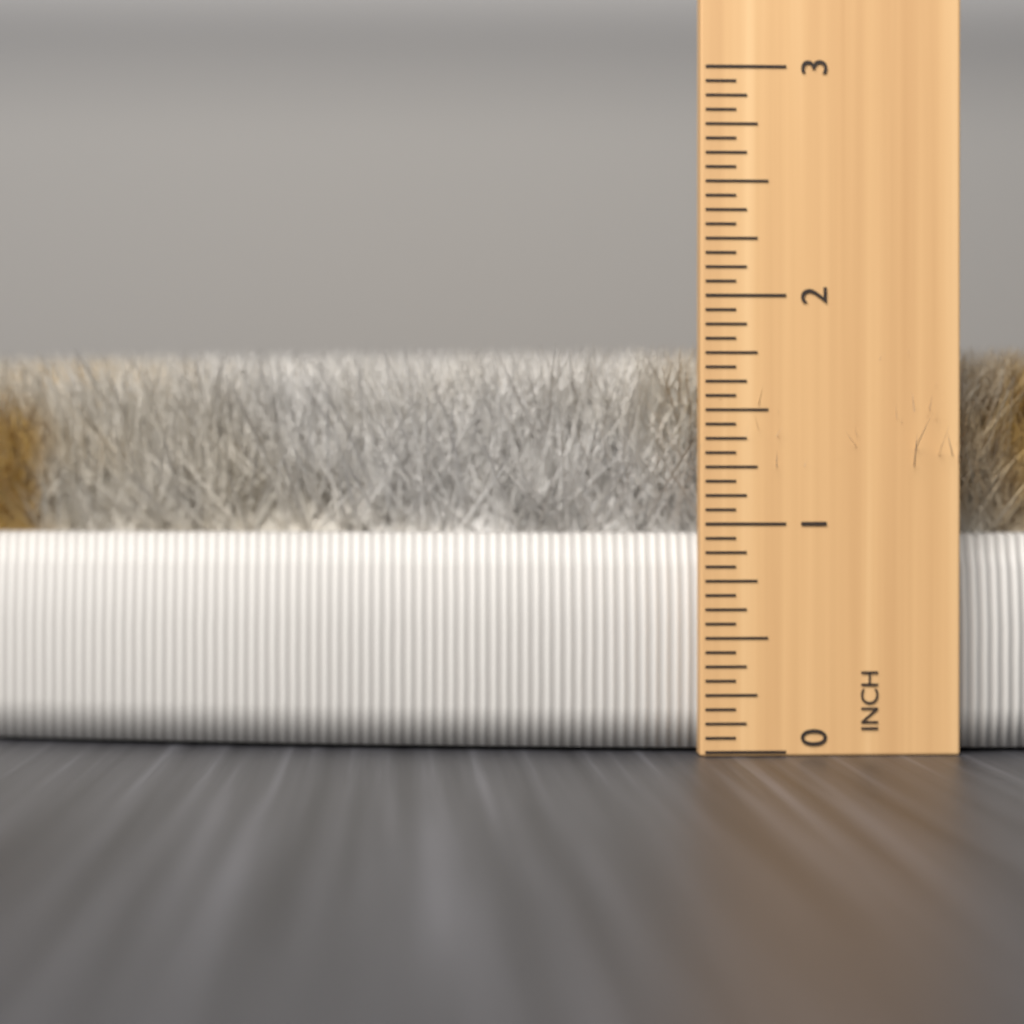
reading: 1.8125 in
